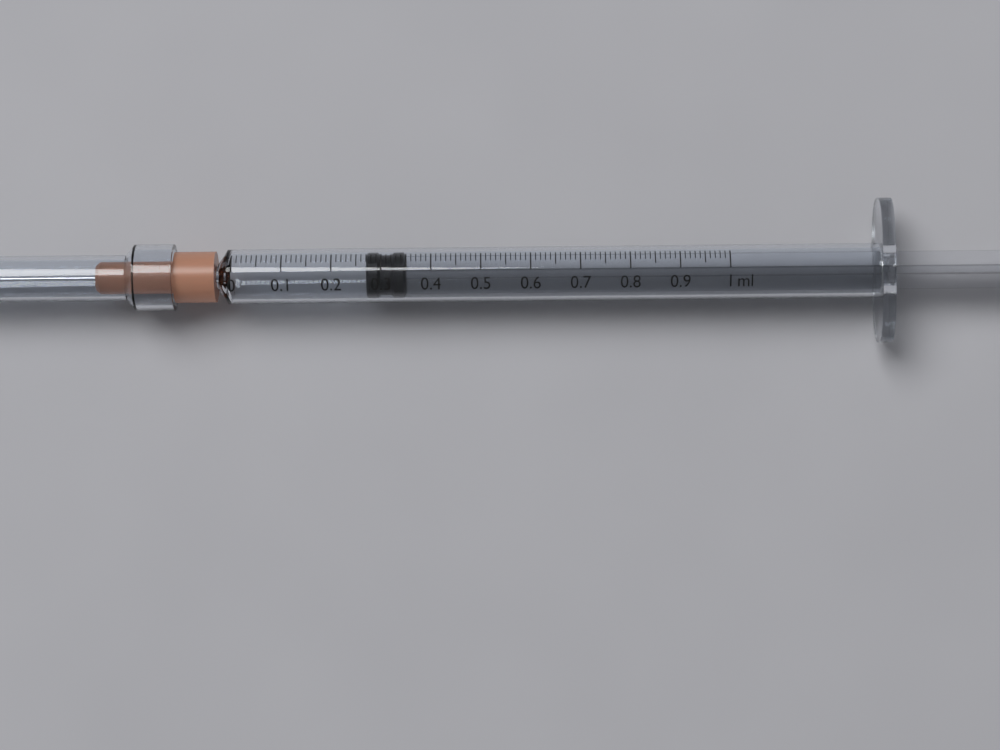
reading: 0.27 ml
